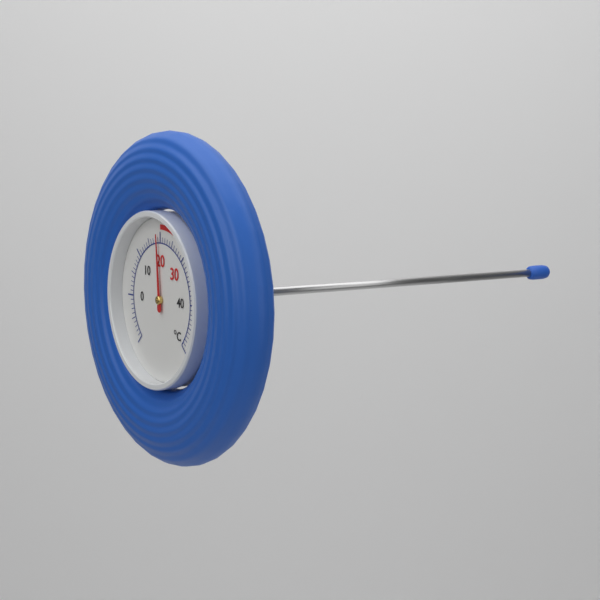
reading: 19 °C
